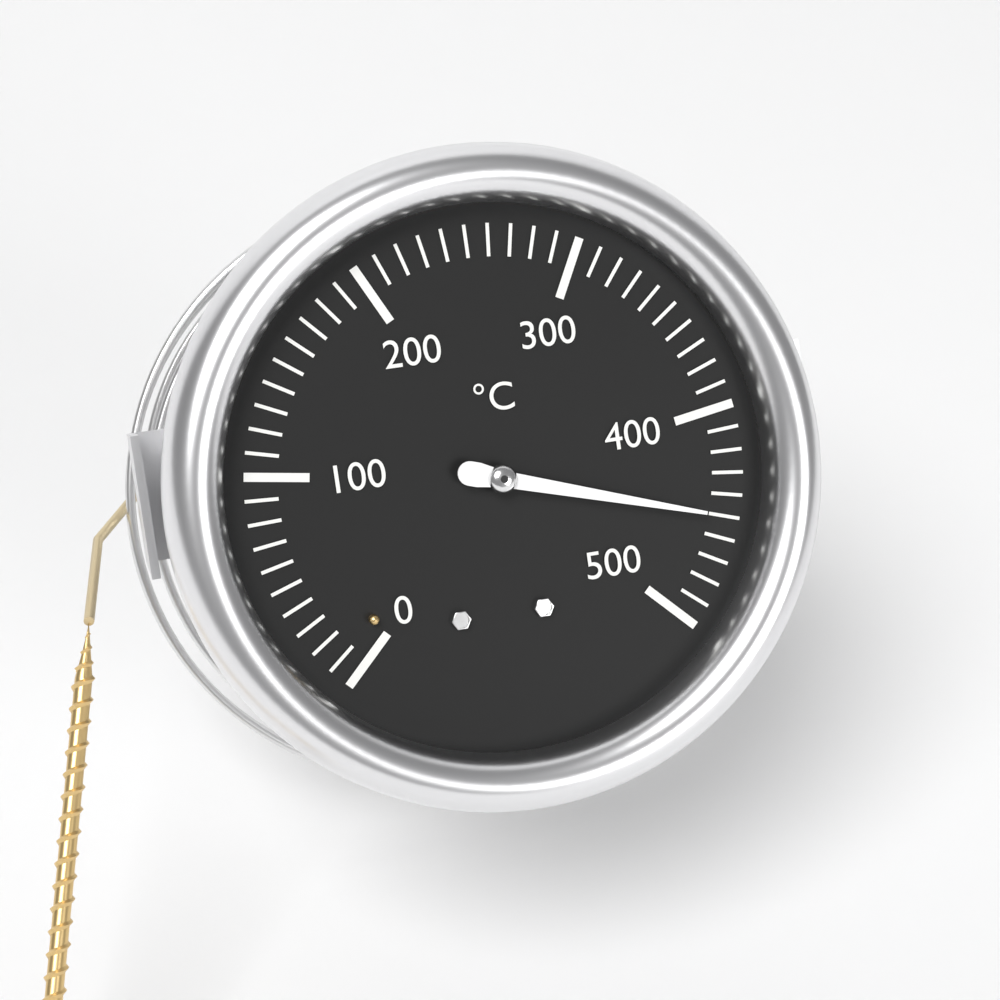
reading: 450 °C
